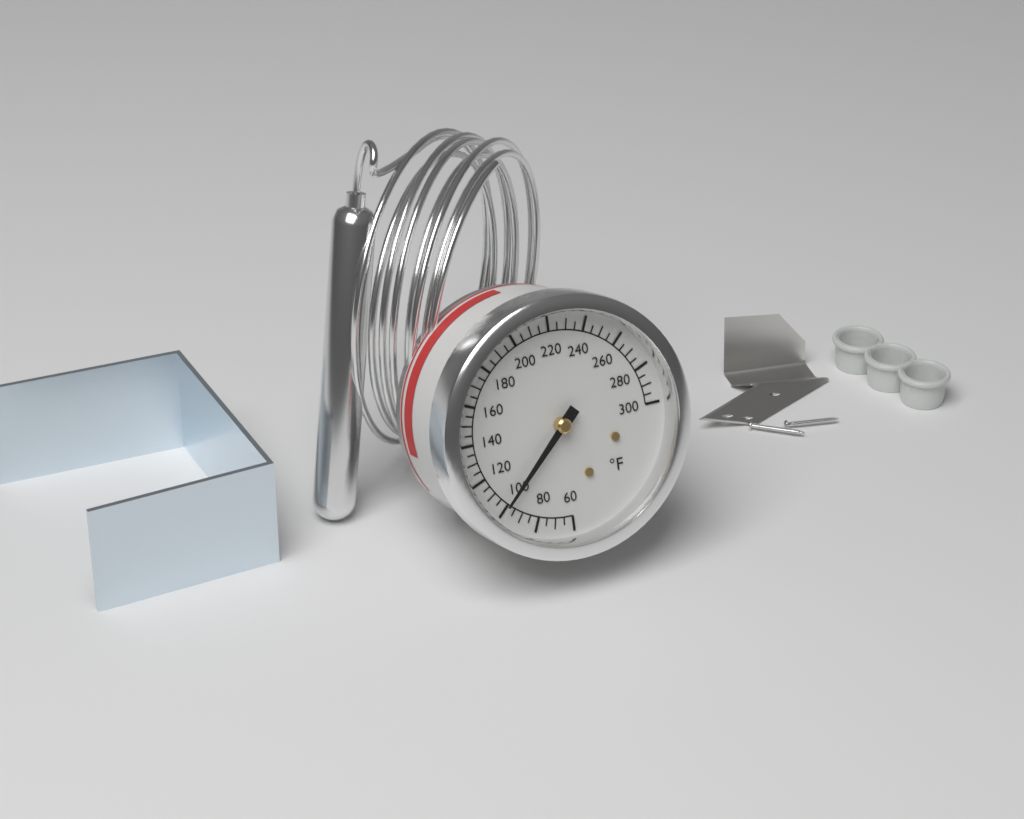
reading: 100 °F
